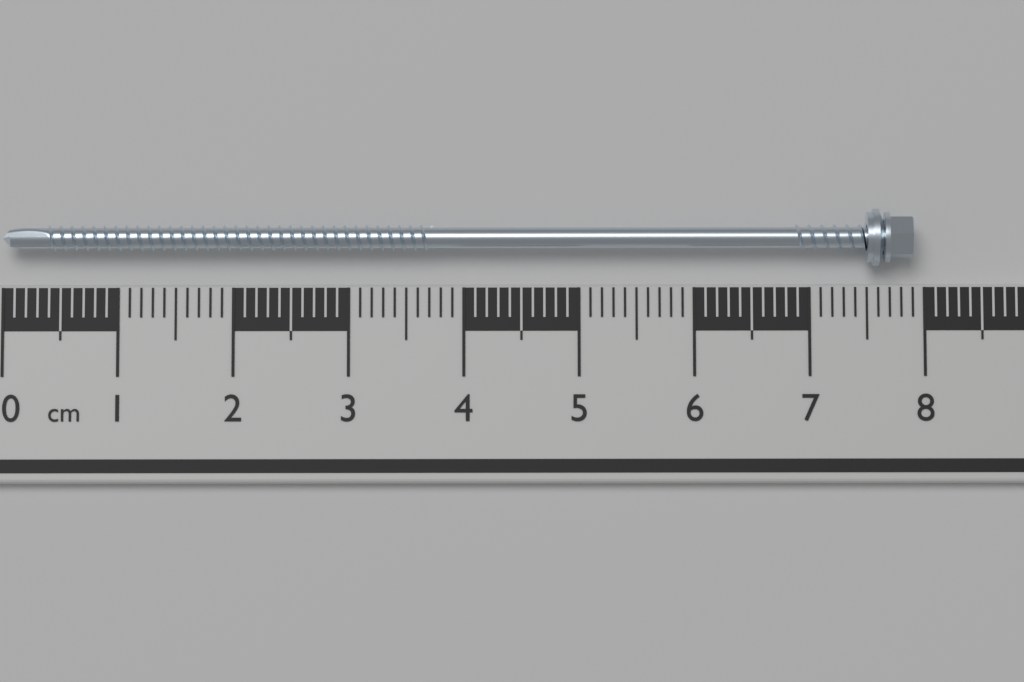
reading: 7.9 cm
